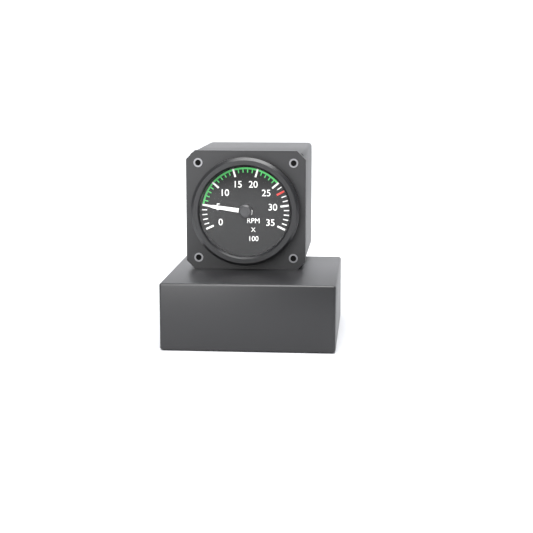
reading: 500 RPM
